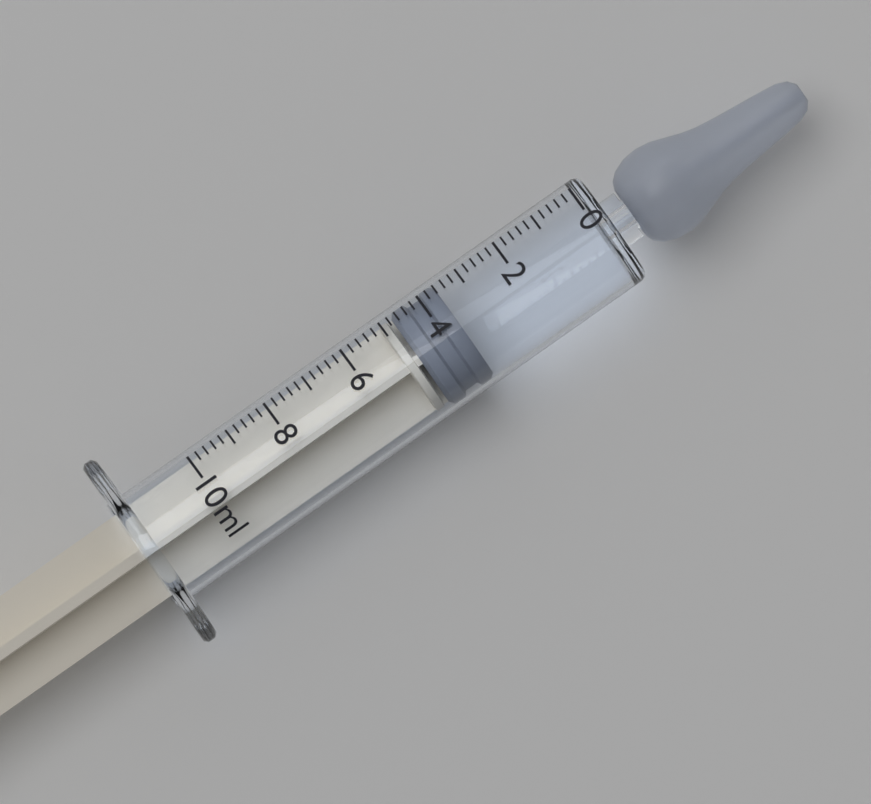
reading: 3.6 ml
